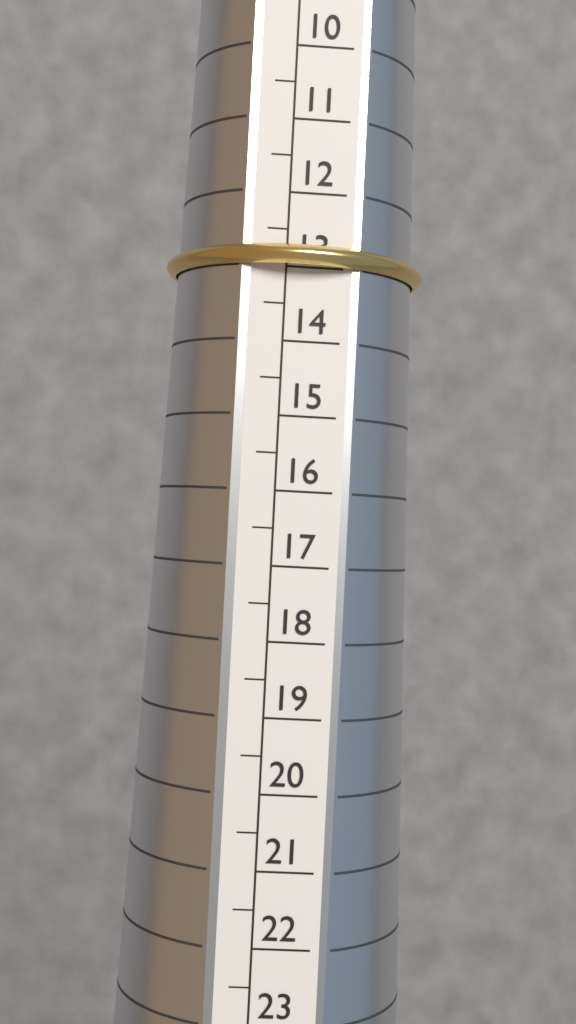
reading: 13.0 (no unit)
